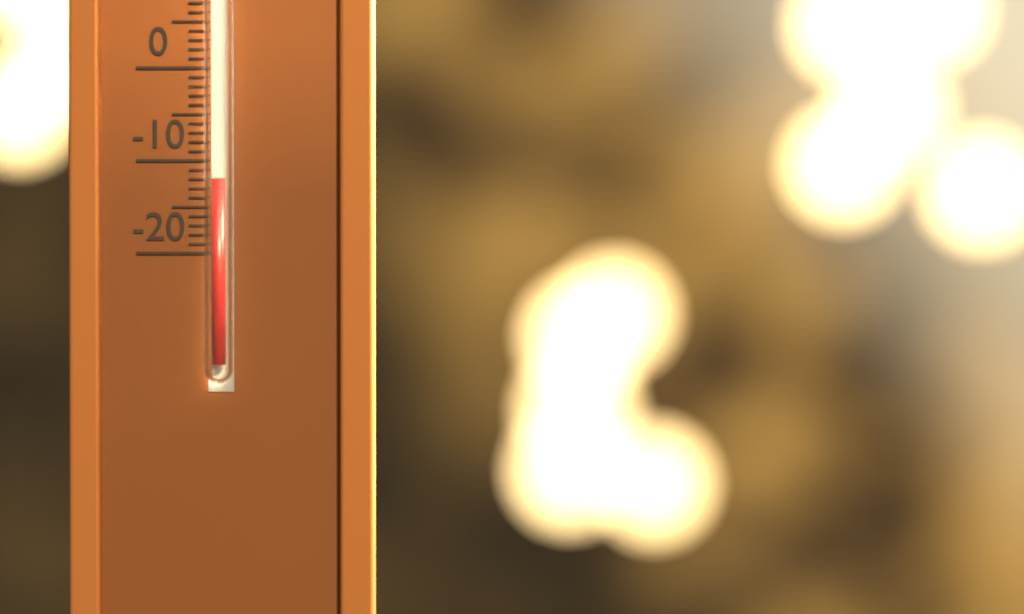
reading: -12 °C
